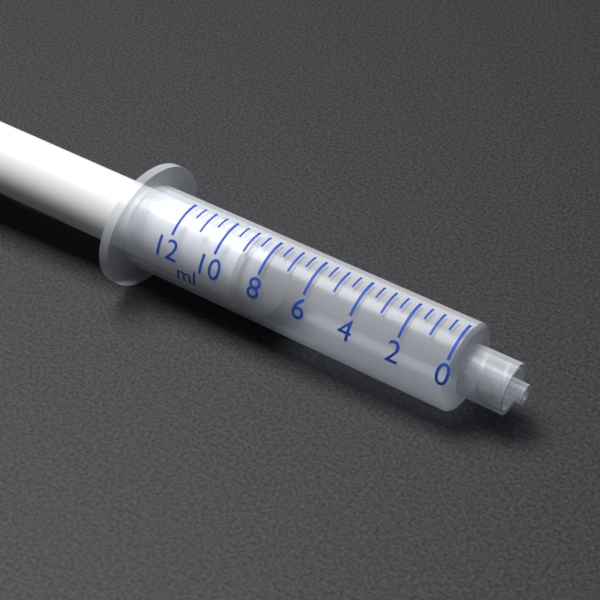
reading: 8.0 ml
